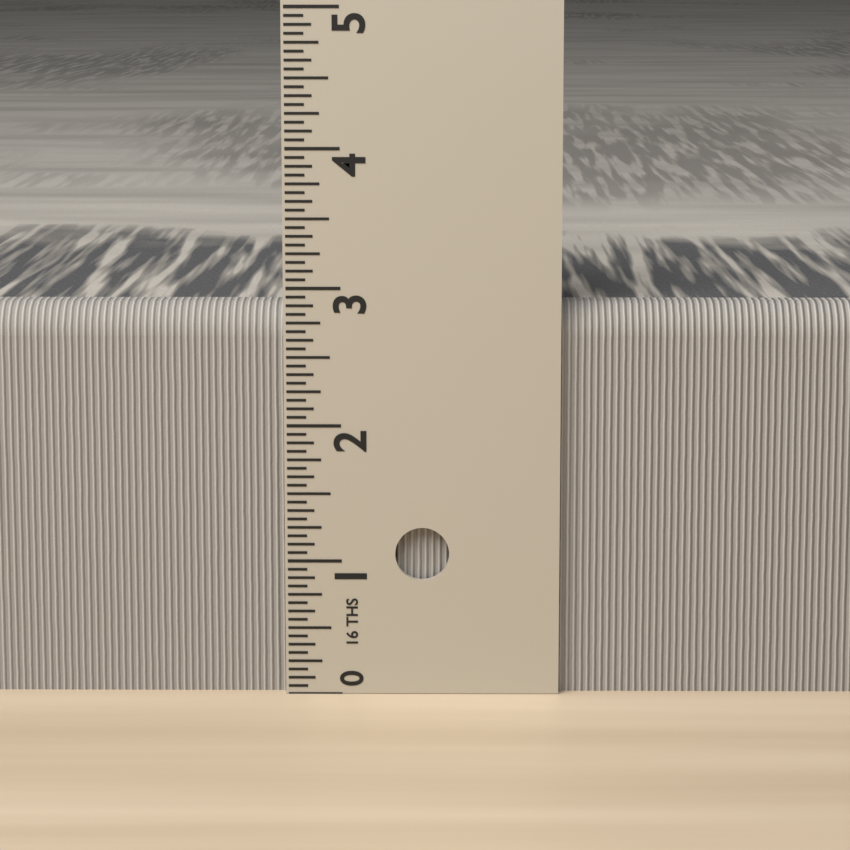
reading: 2.8750 in
